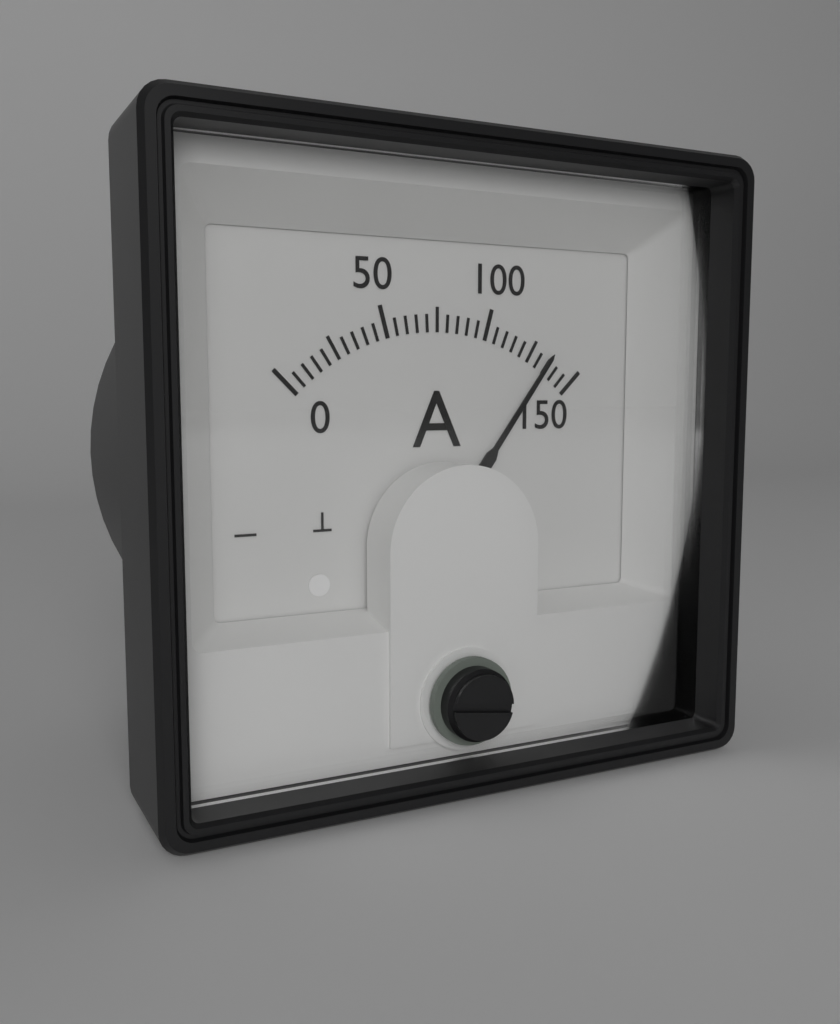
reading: 135 A
